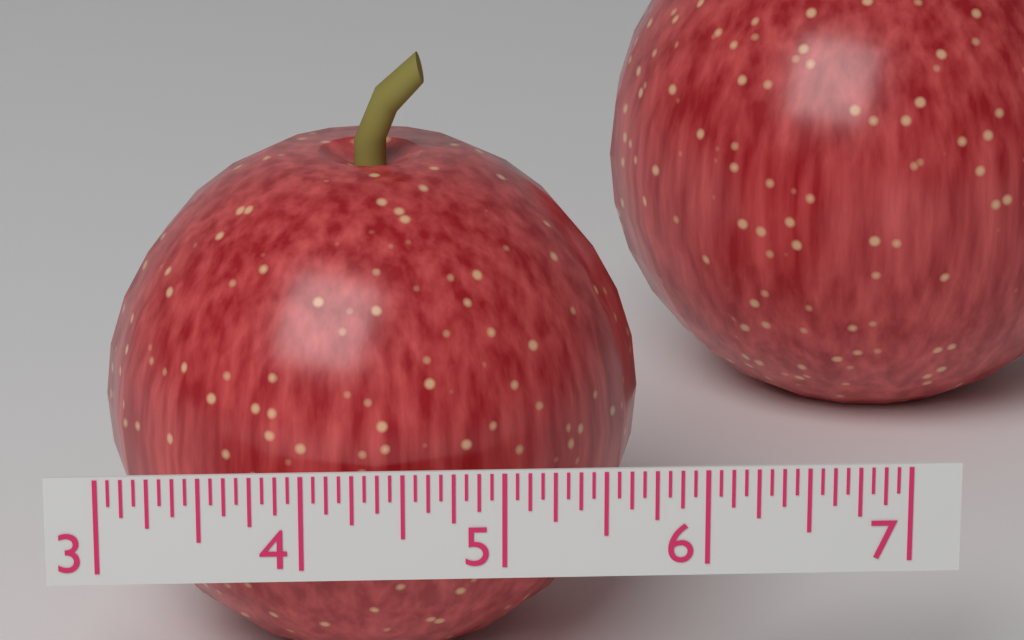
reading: 5.7500 (no unit)
